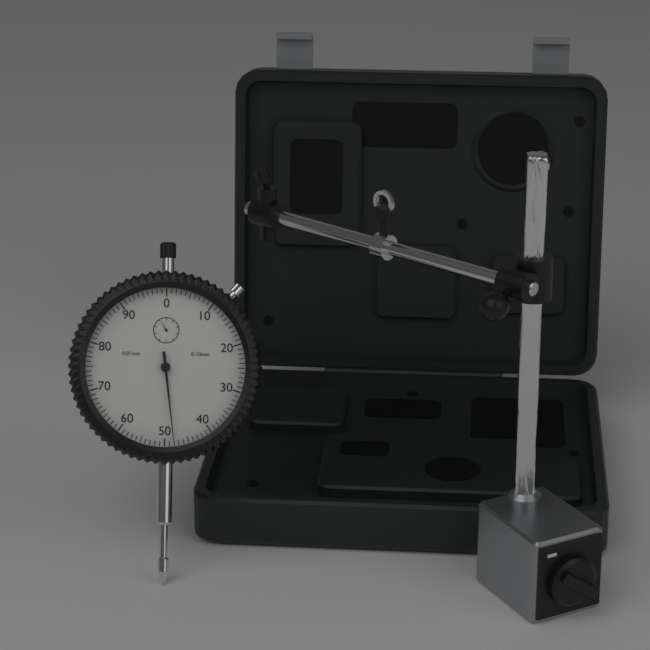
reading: 0.48 mm
